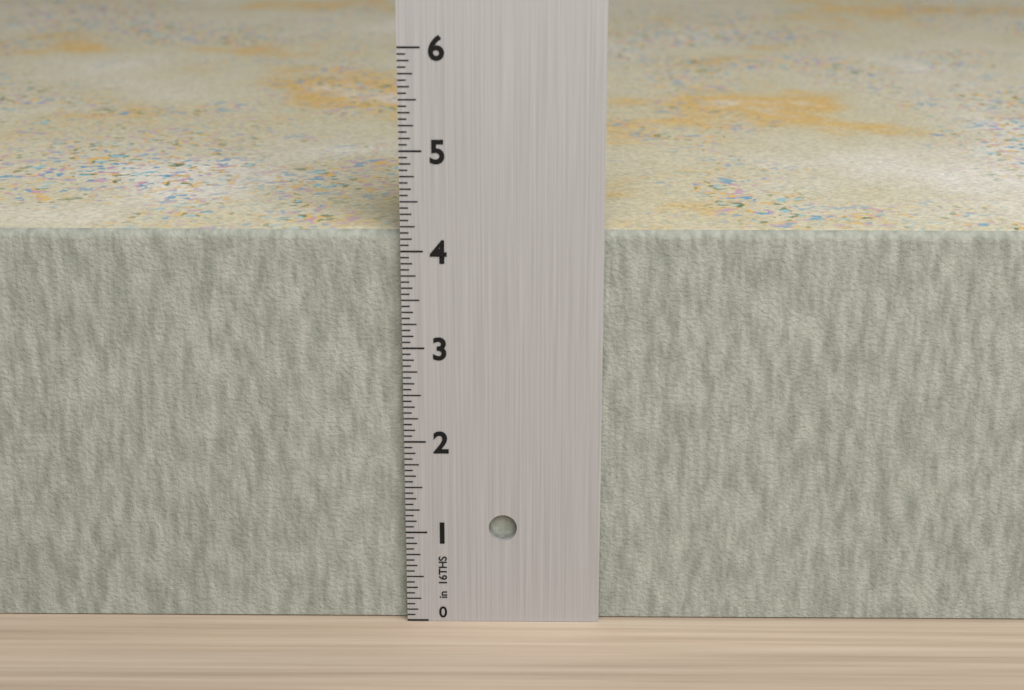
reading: 4.1875 in
